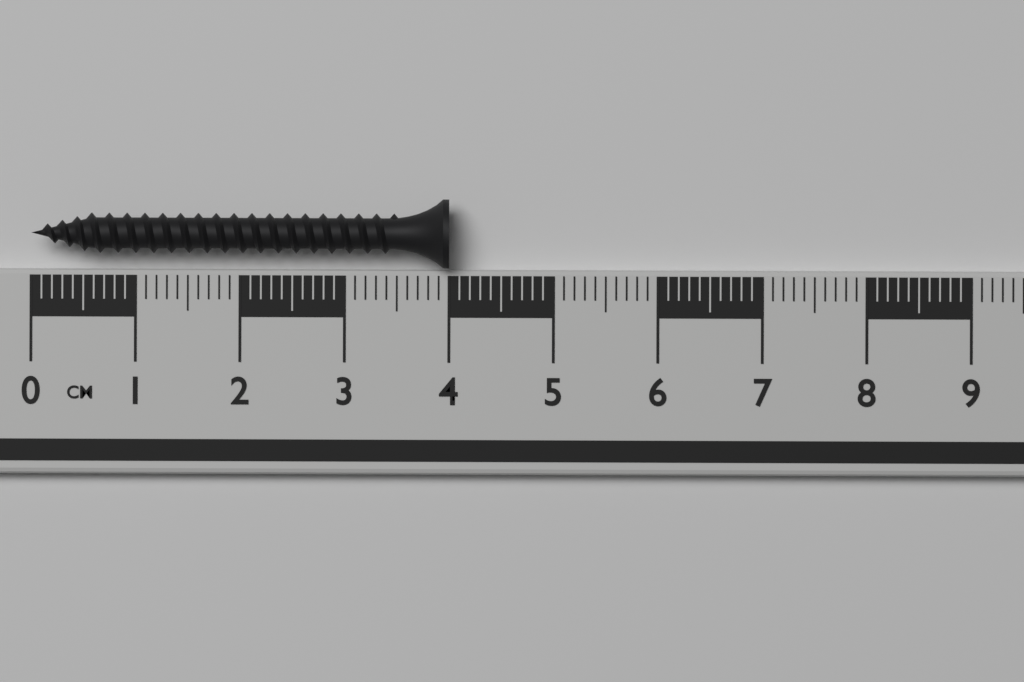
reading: 4.0 cm
